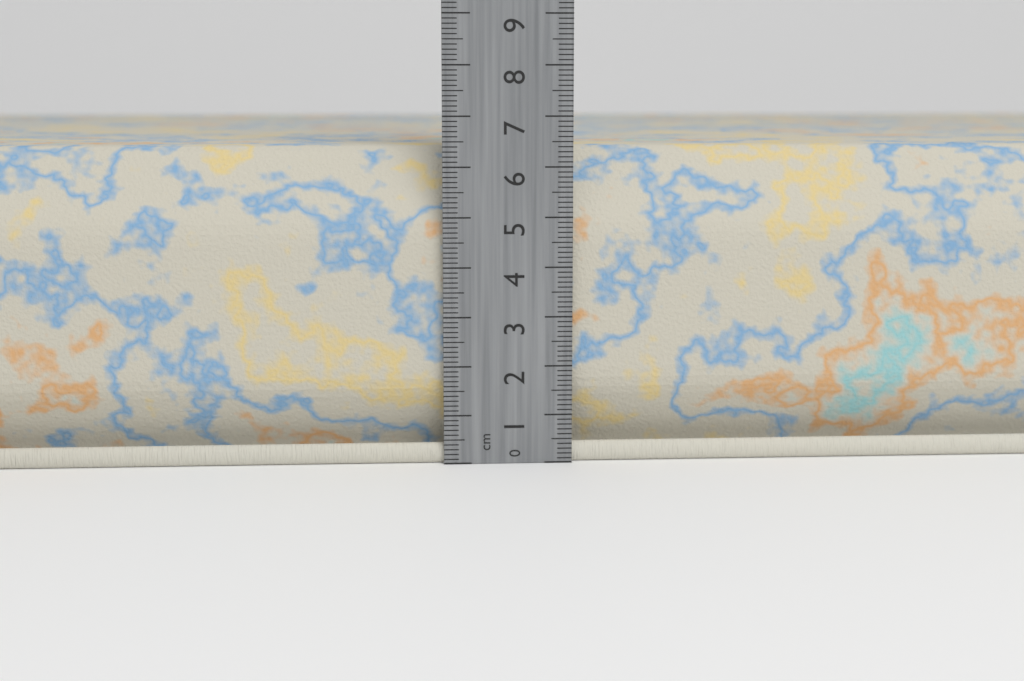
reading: 6.4 cm
